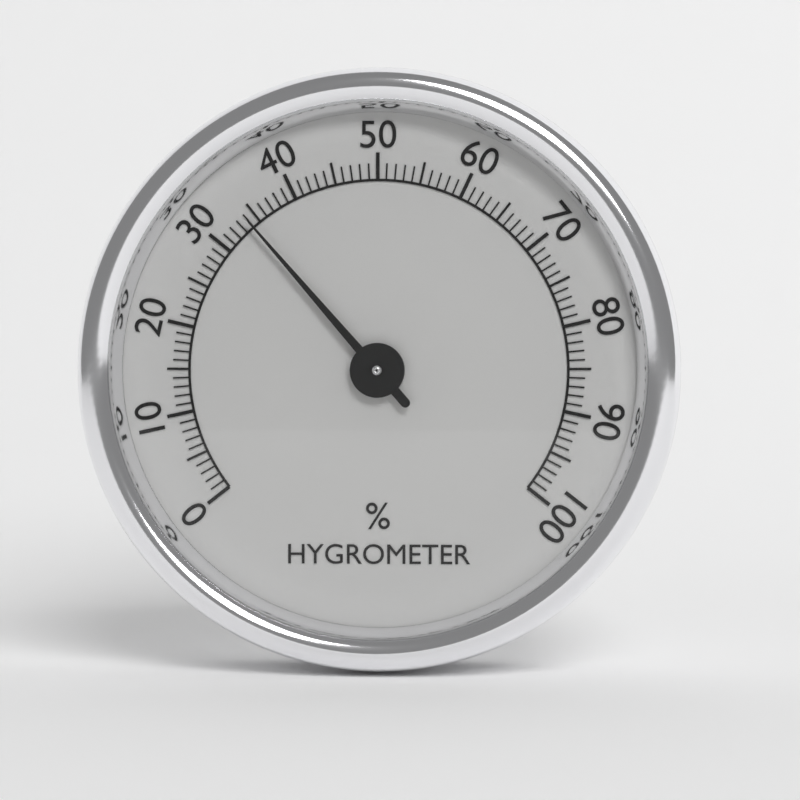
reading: 34 %
